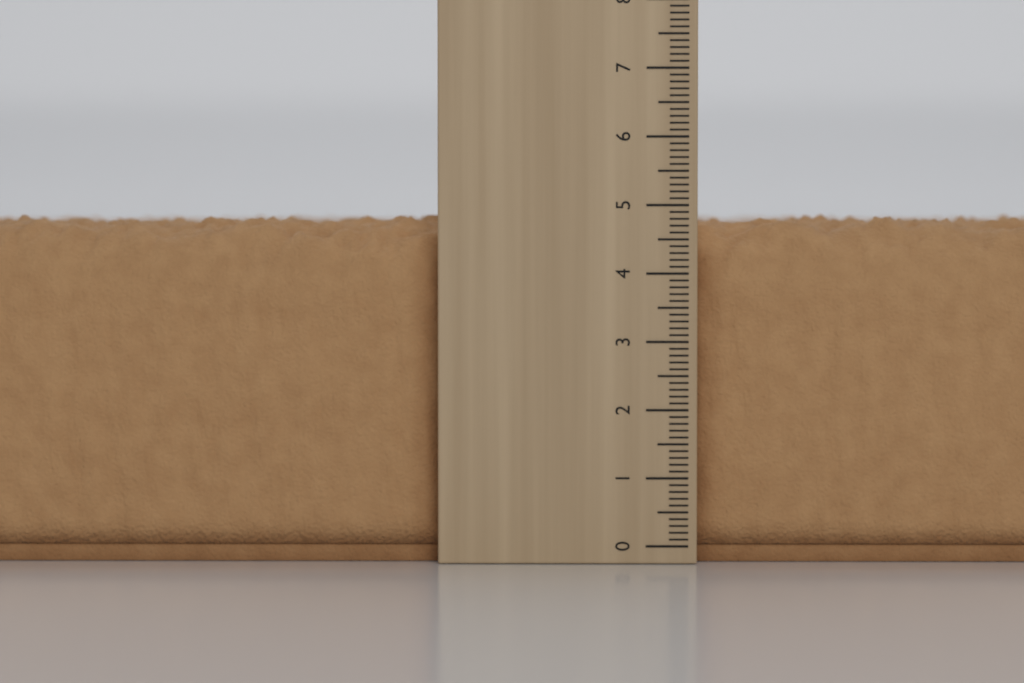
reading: 4.9 cm
